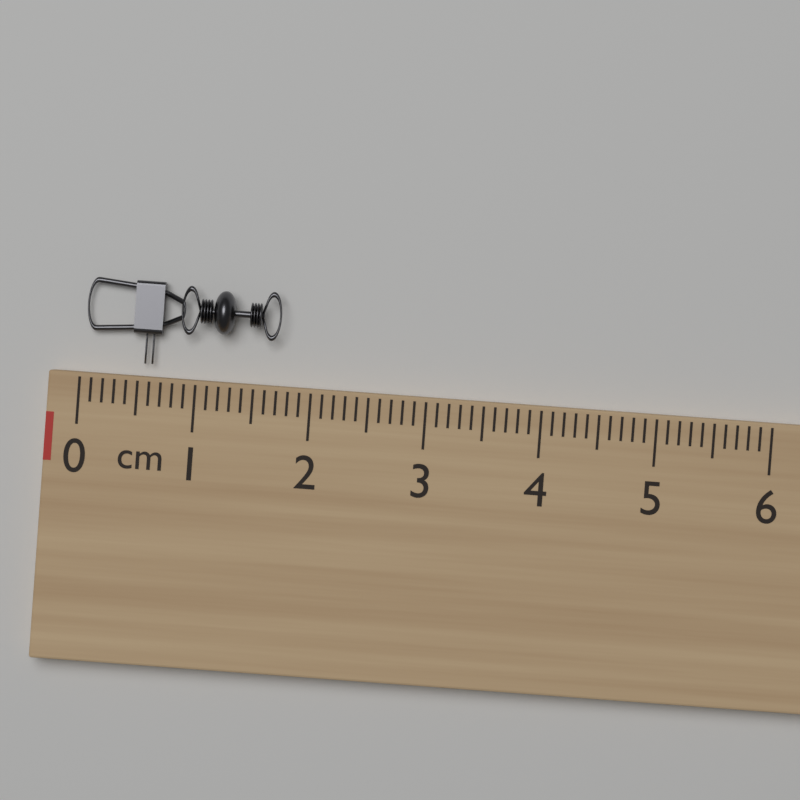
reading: 1.7 cm
